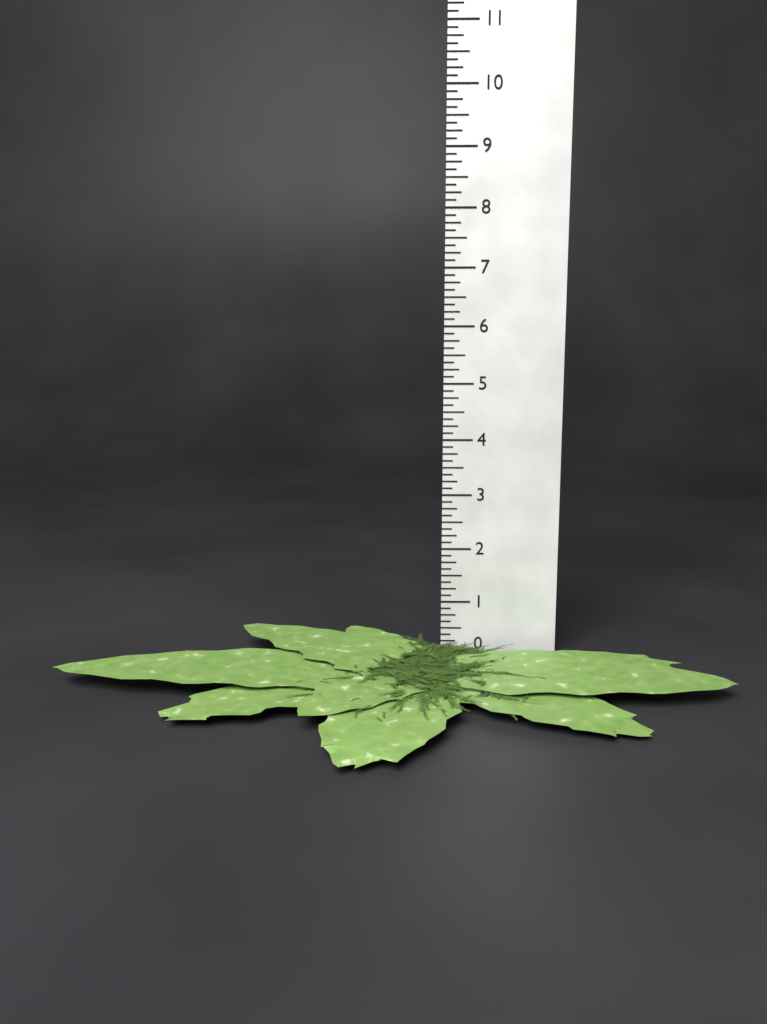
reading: 0.375 (no unit)
